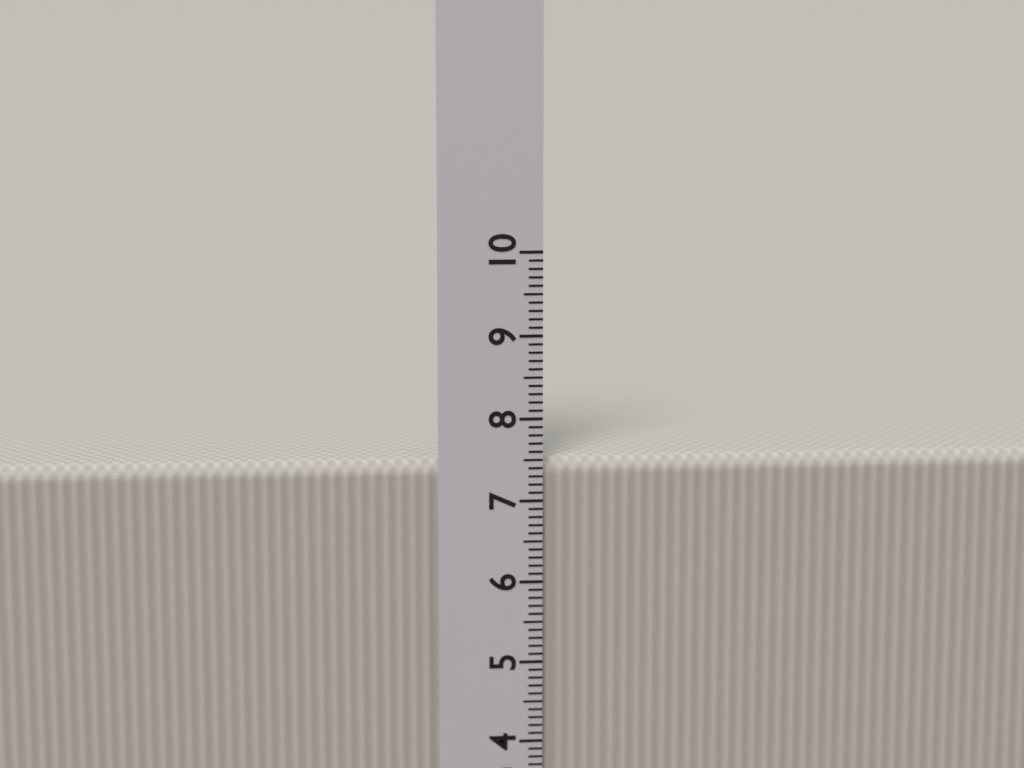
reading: 7.5 cm
